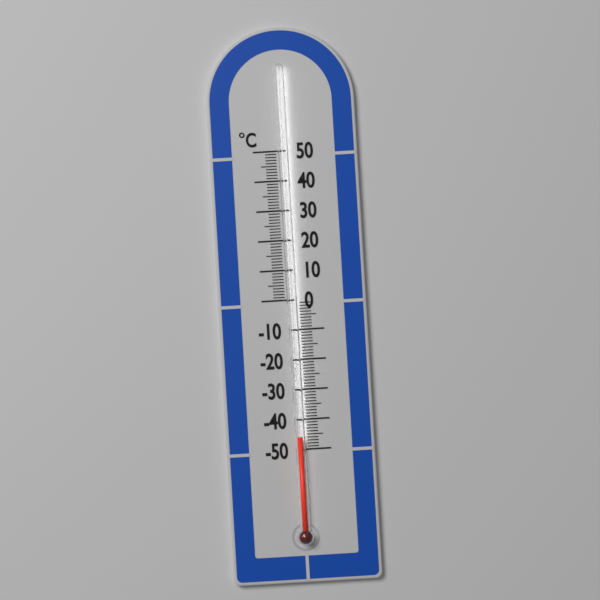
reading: -46 °C
